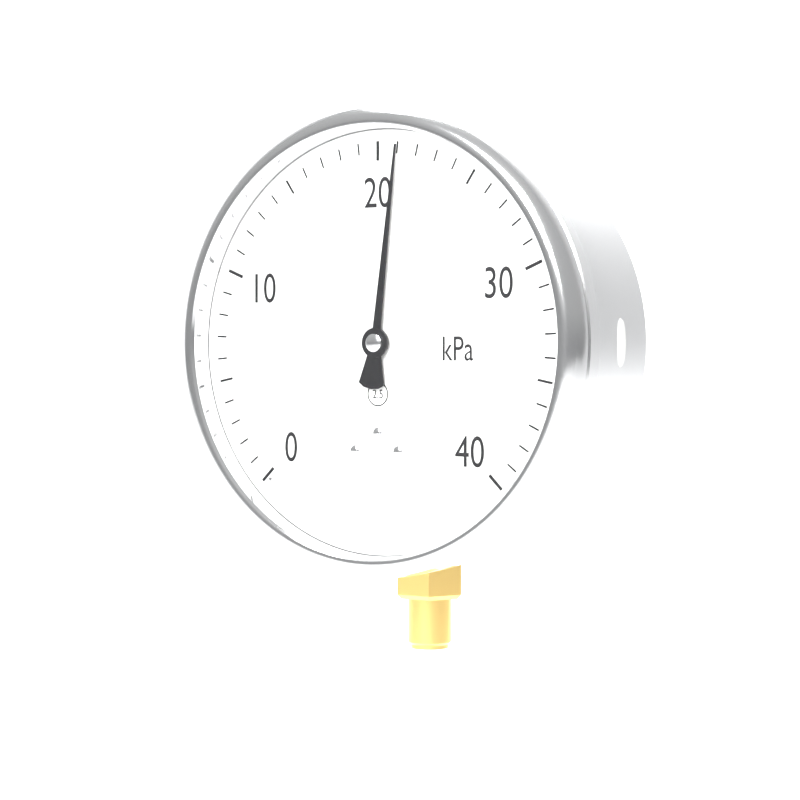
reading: 21 kPa
